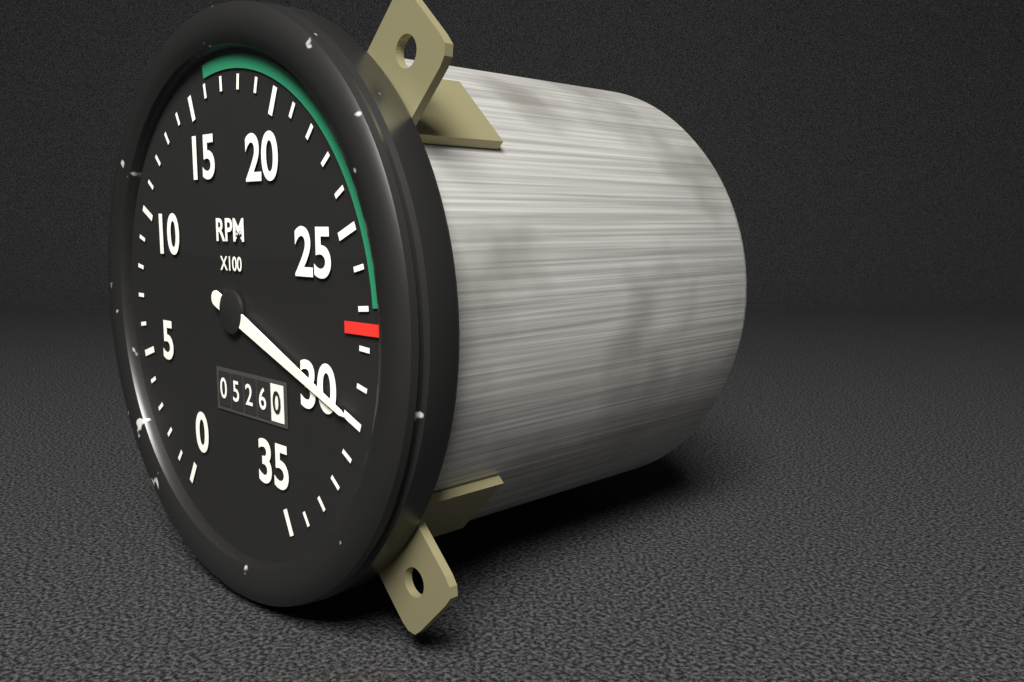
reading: 3000 RPM
